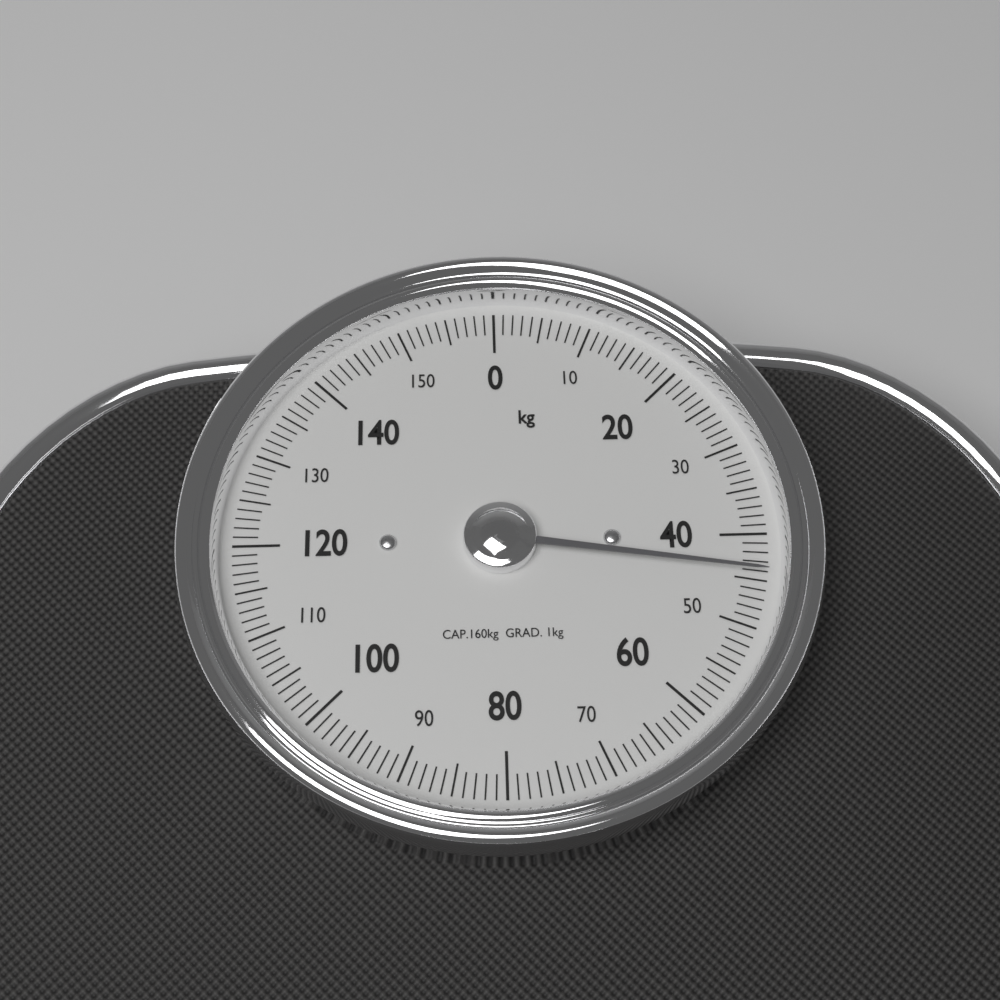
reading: 44 kg
